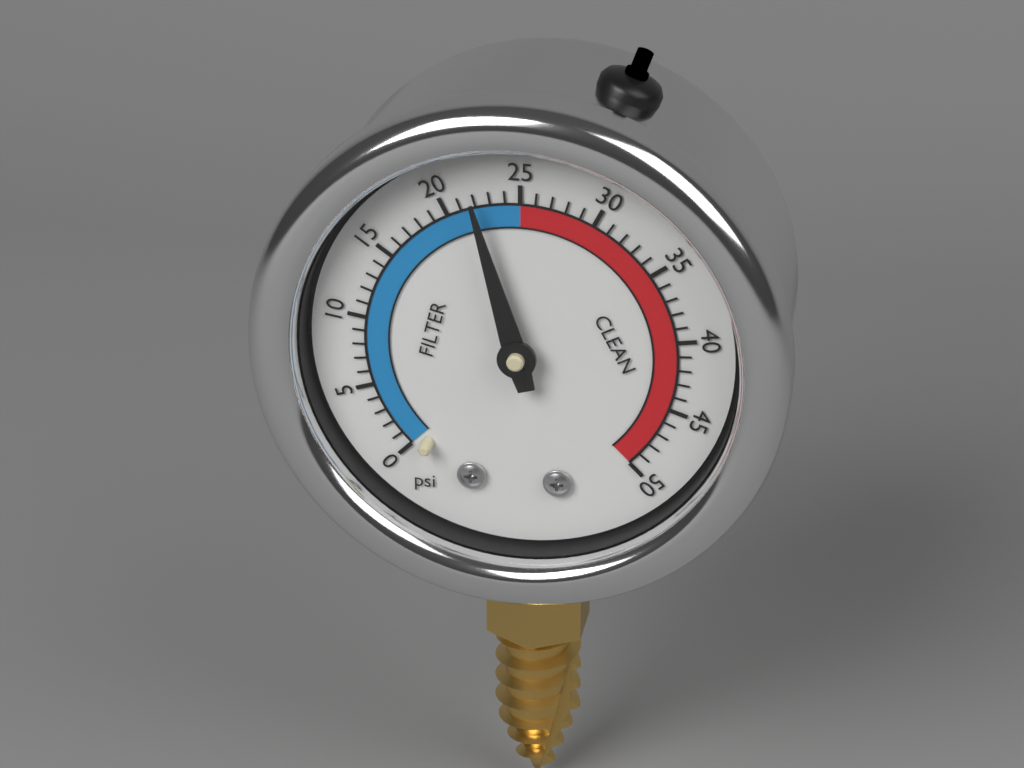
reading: 22 psi
